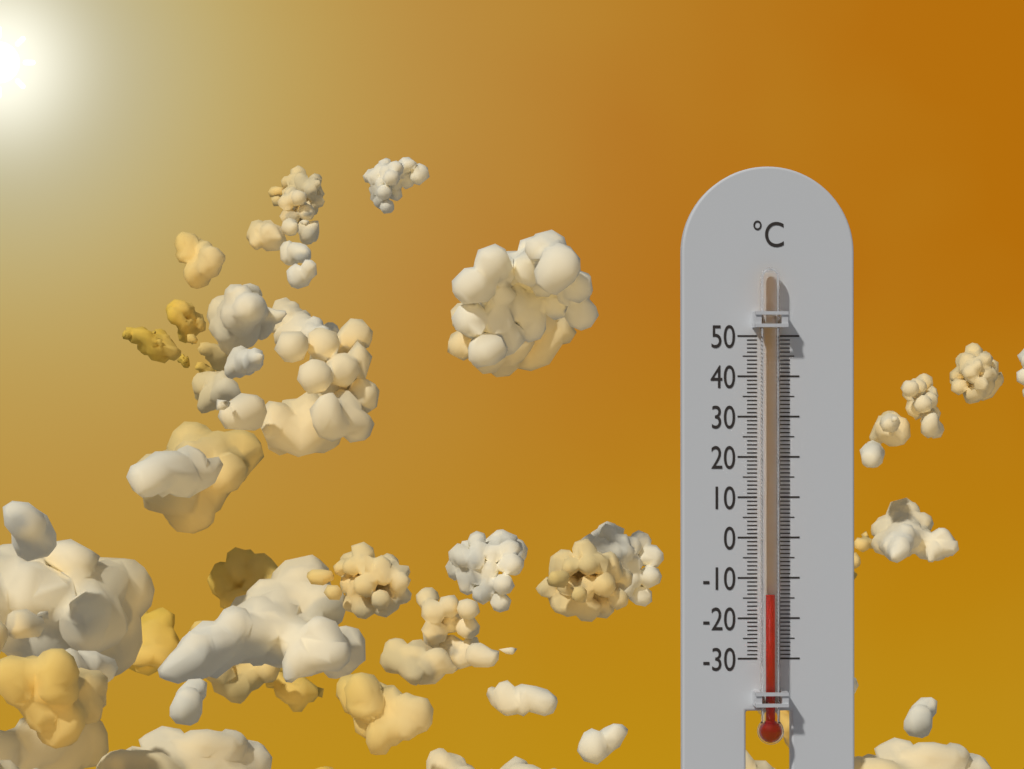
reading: -14 °C
